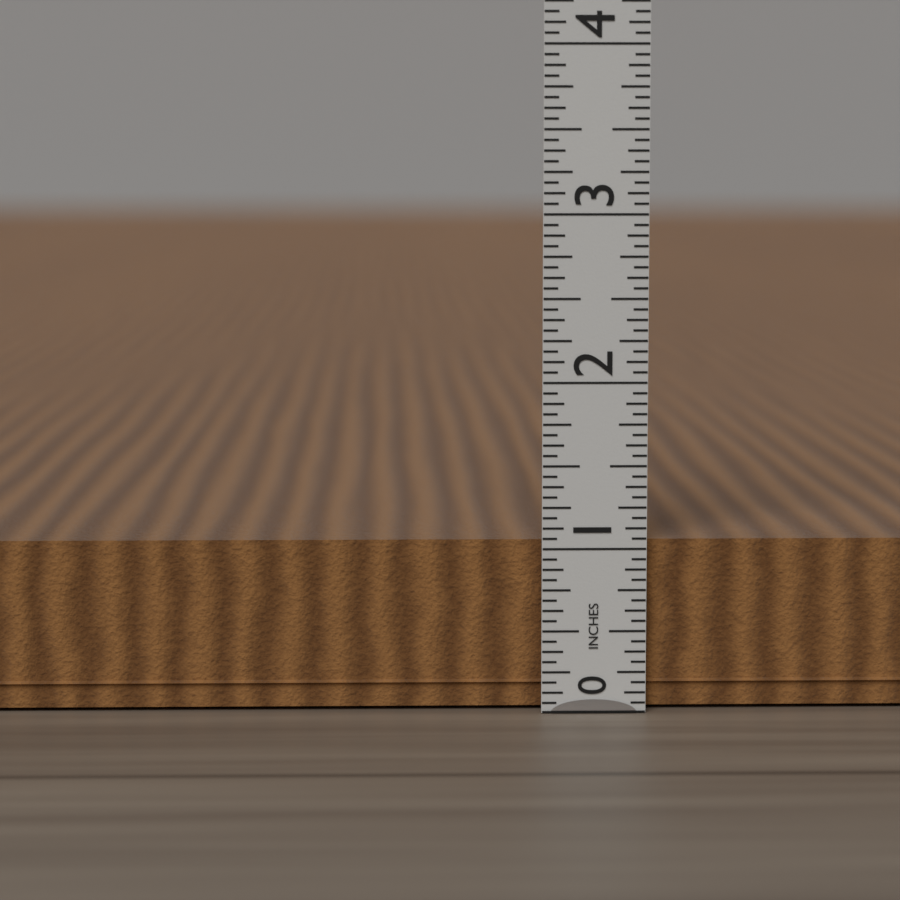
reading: 1.0625 in
